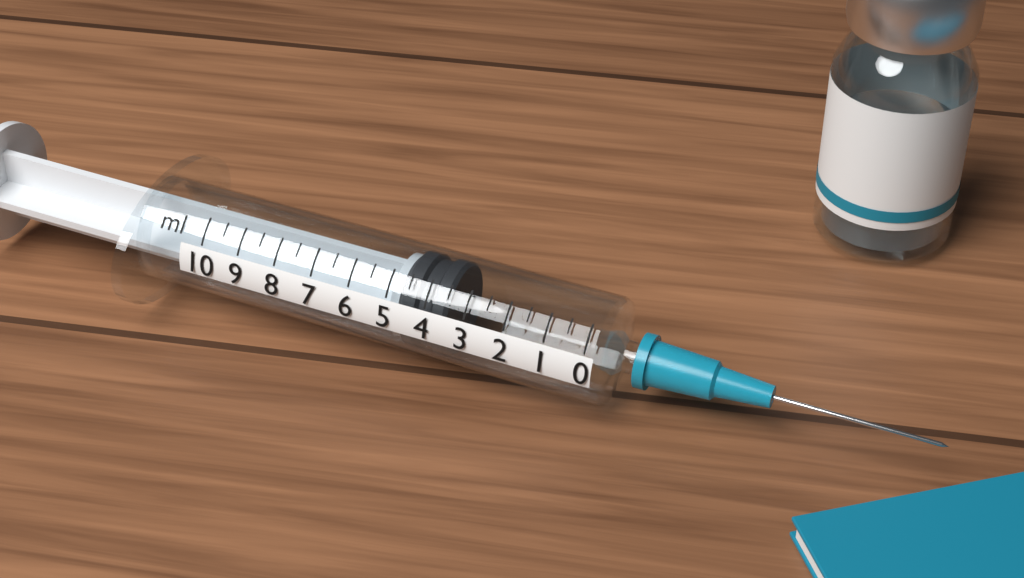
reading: 3.5 ml
